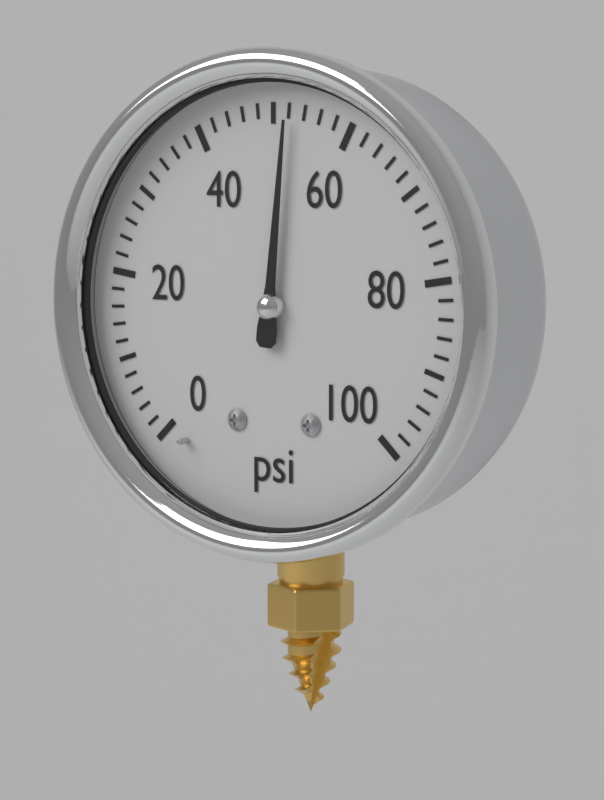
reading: 52 psi
